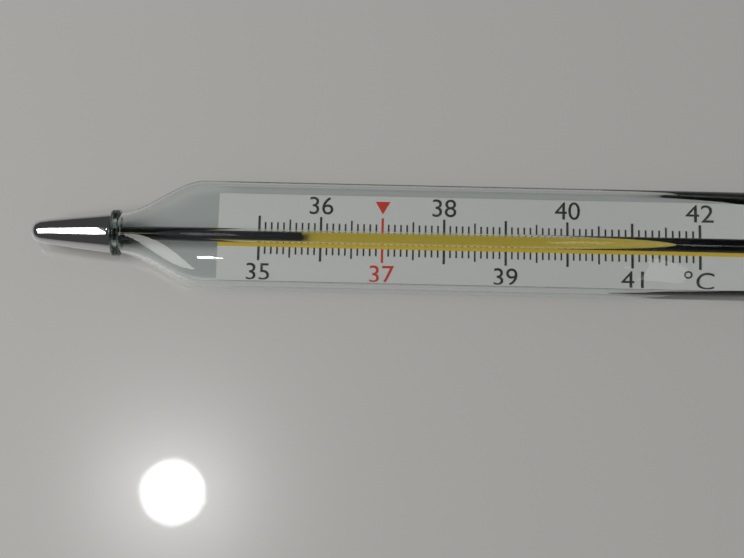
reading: 35.7 °C
